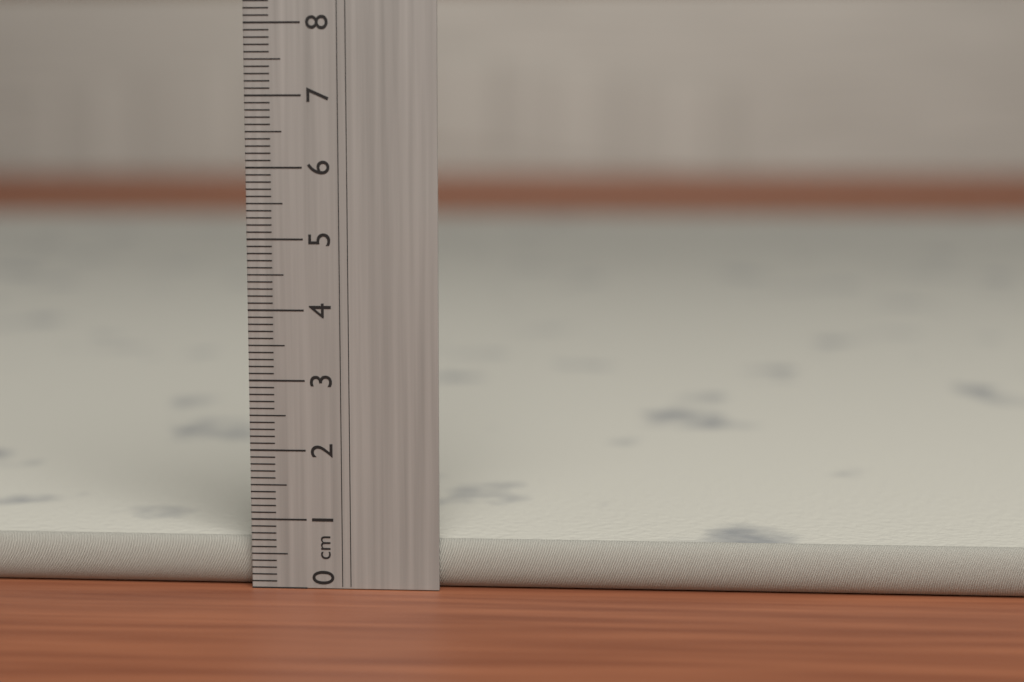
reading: 0.7 cm
